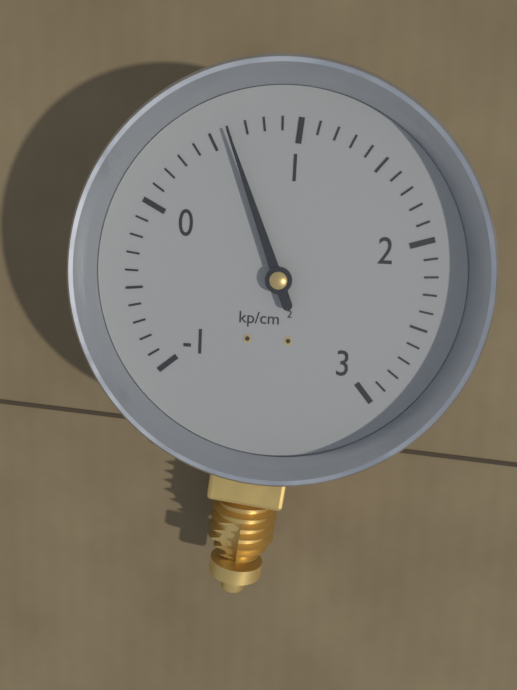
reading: 0.6 kp/cm²
